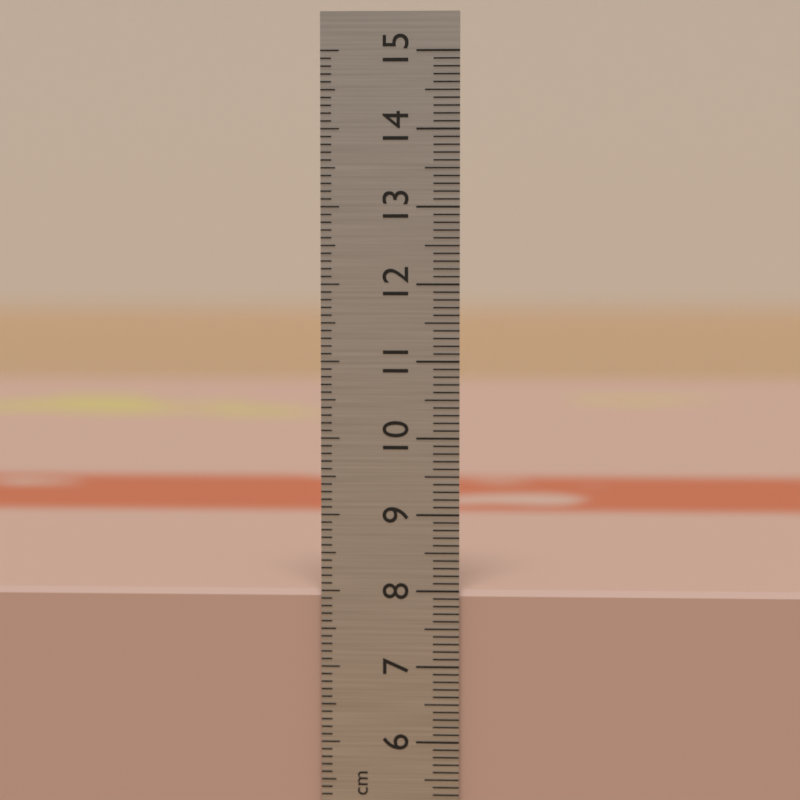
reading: 8.0 cm
